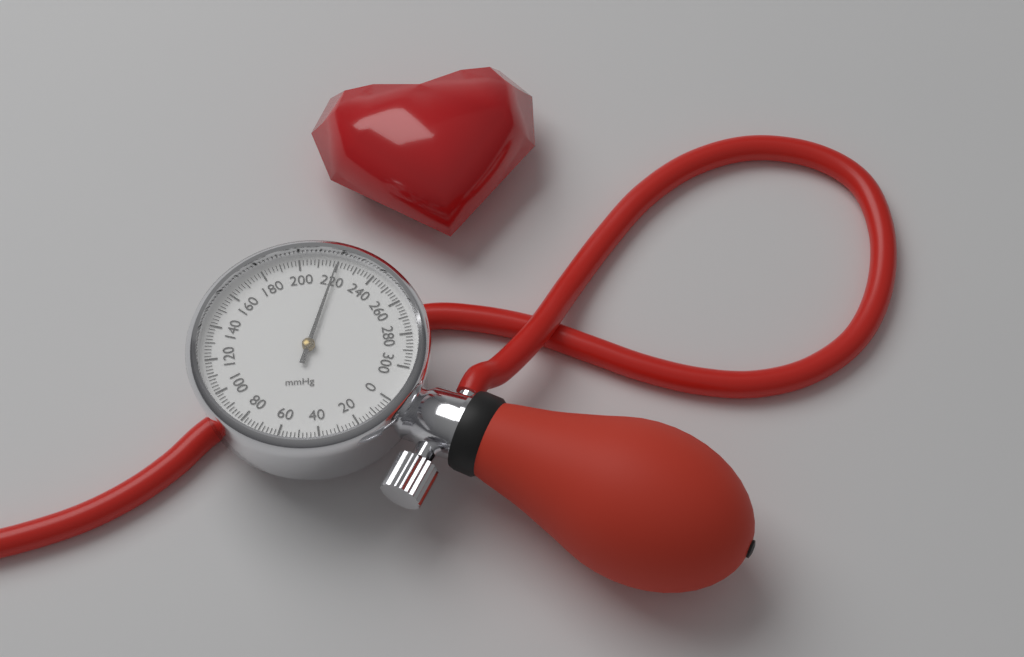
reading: 220 mmHg
